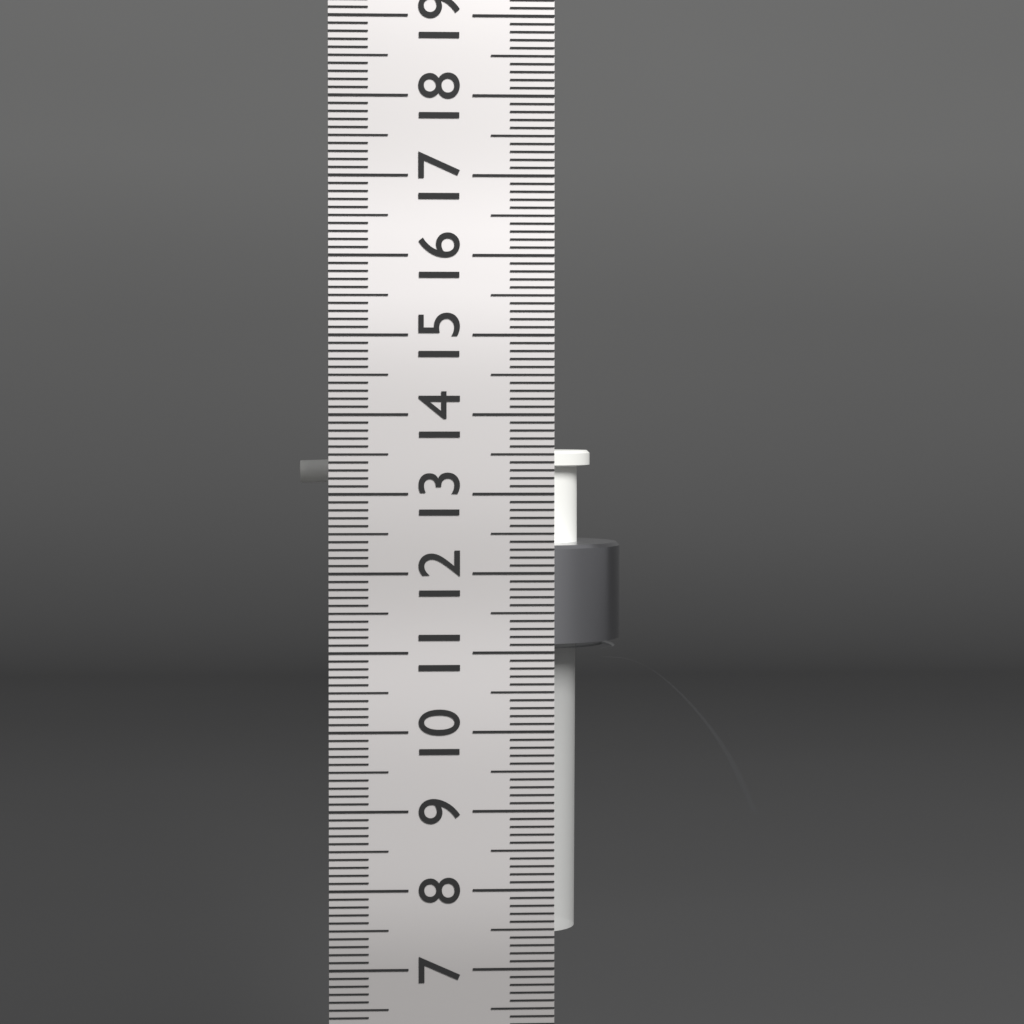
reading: 13.5 cm
